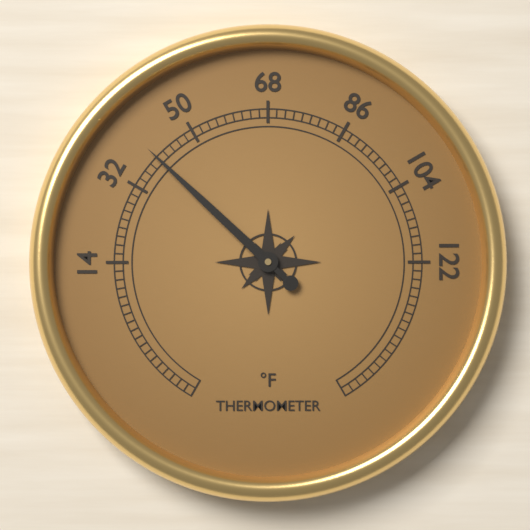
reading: 40 °F
